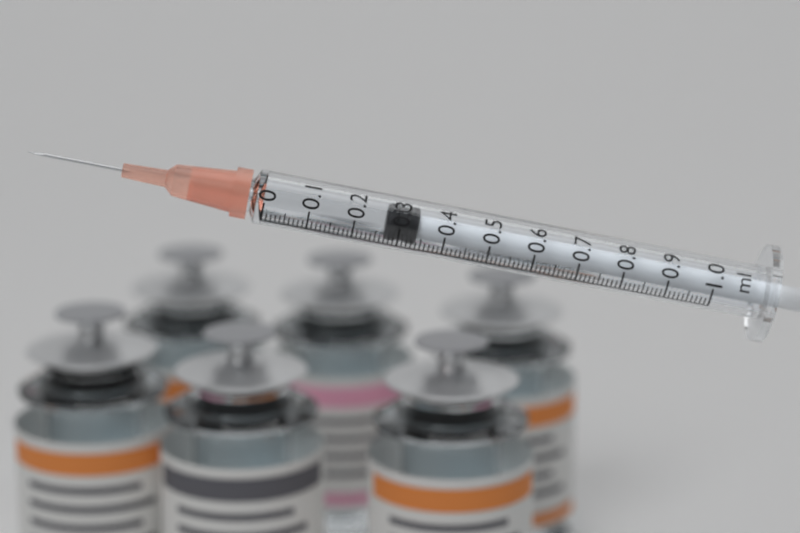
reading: 0.27 ml
